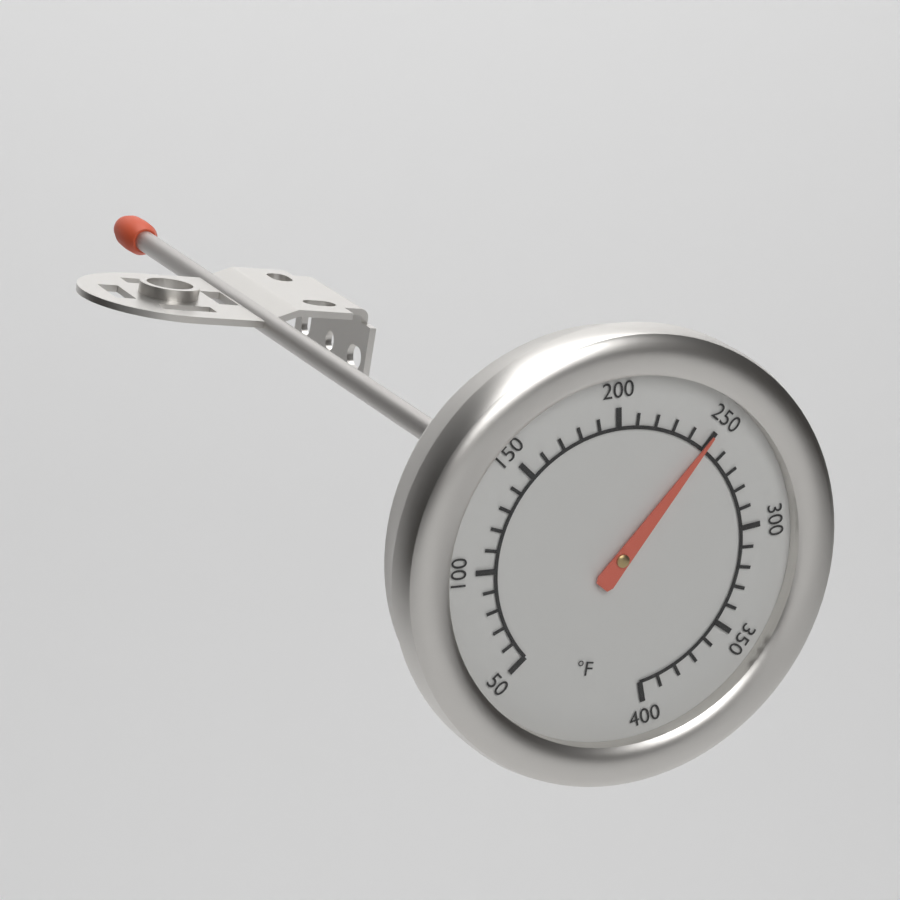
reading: 250 °F
